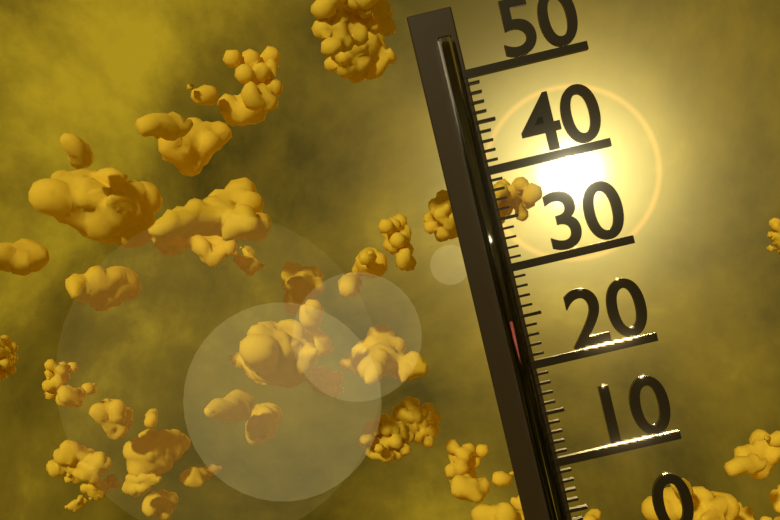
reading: 25 (no unit)
